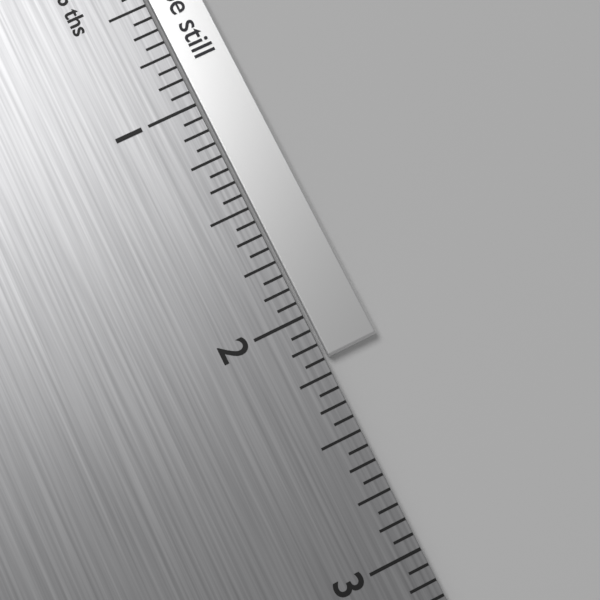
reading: 2.1875 in
